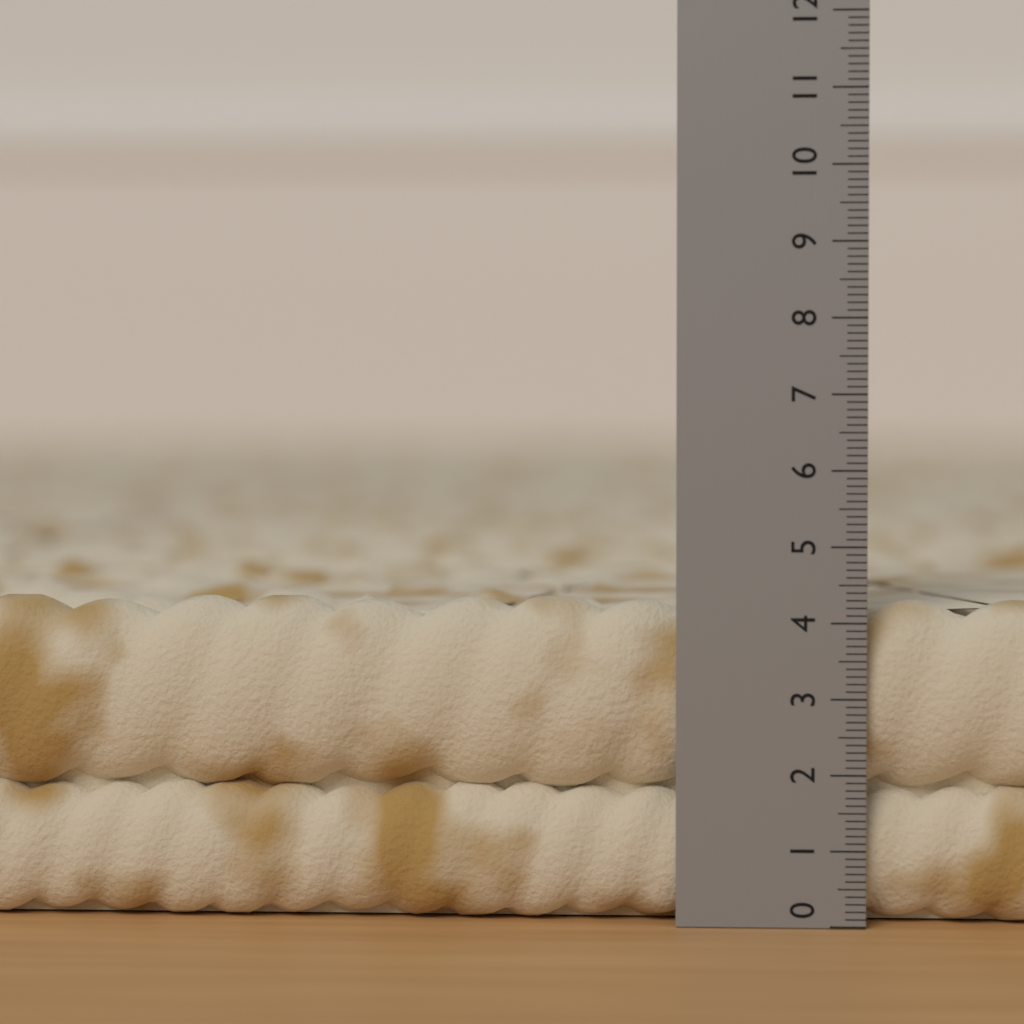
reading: 4.3 (no unit)
